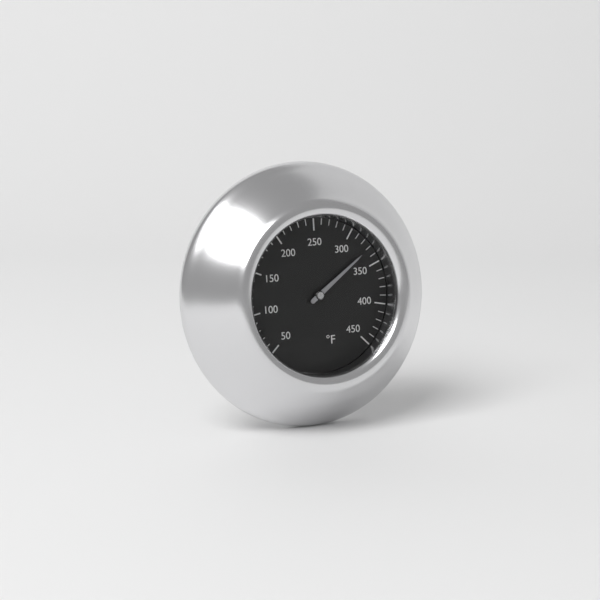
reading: 330 °F
